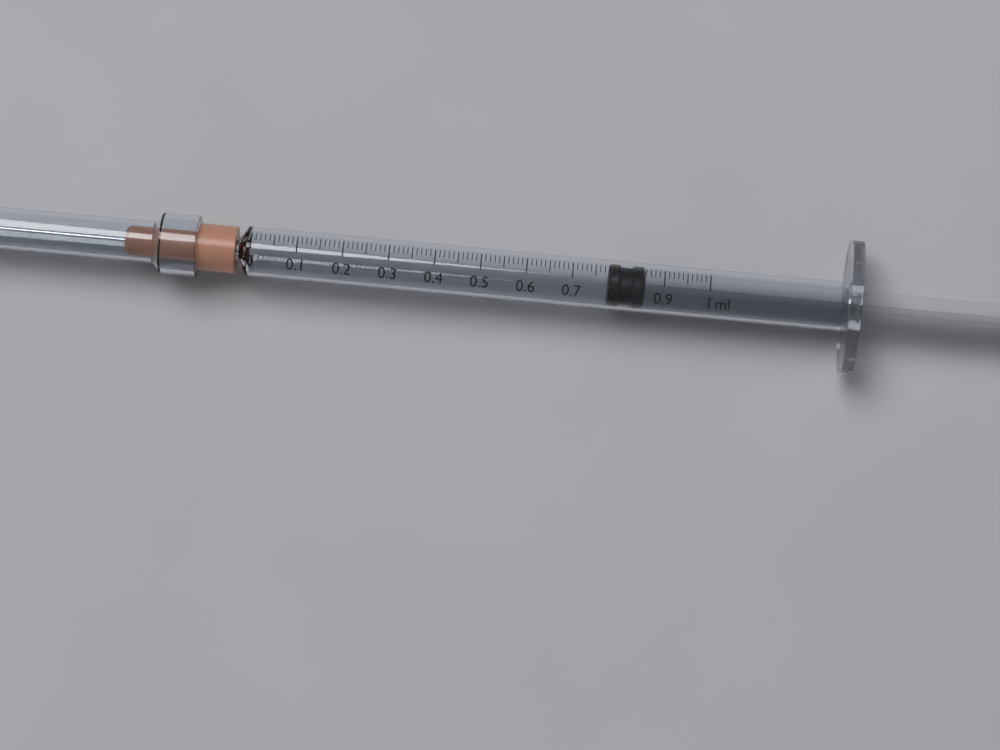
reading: 0.78 ml
